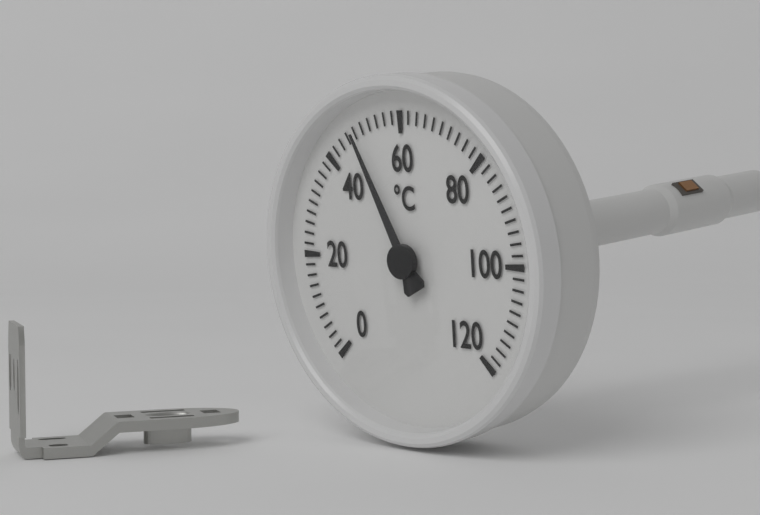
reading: 48 °C
